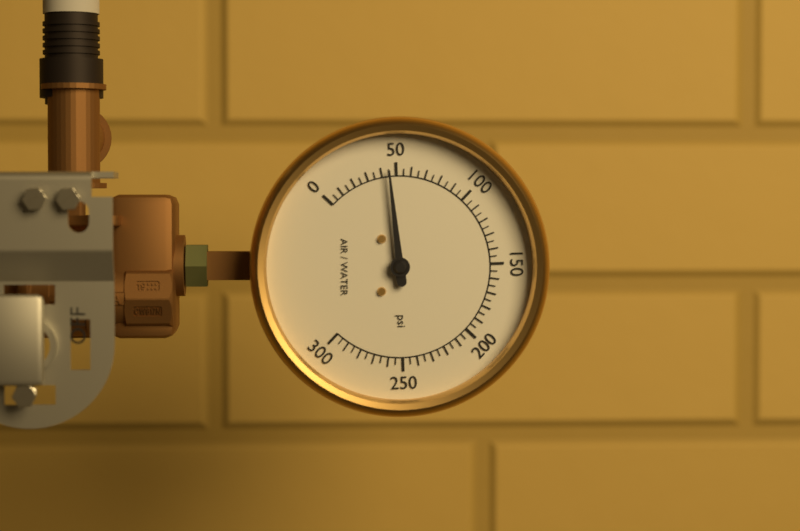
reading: 45 psi
